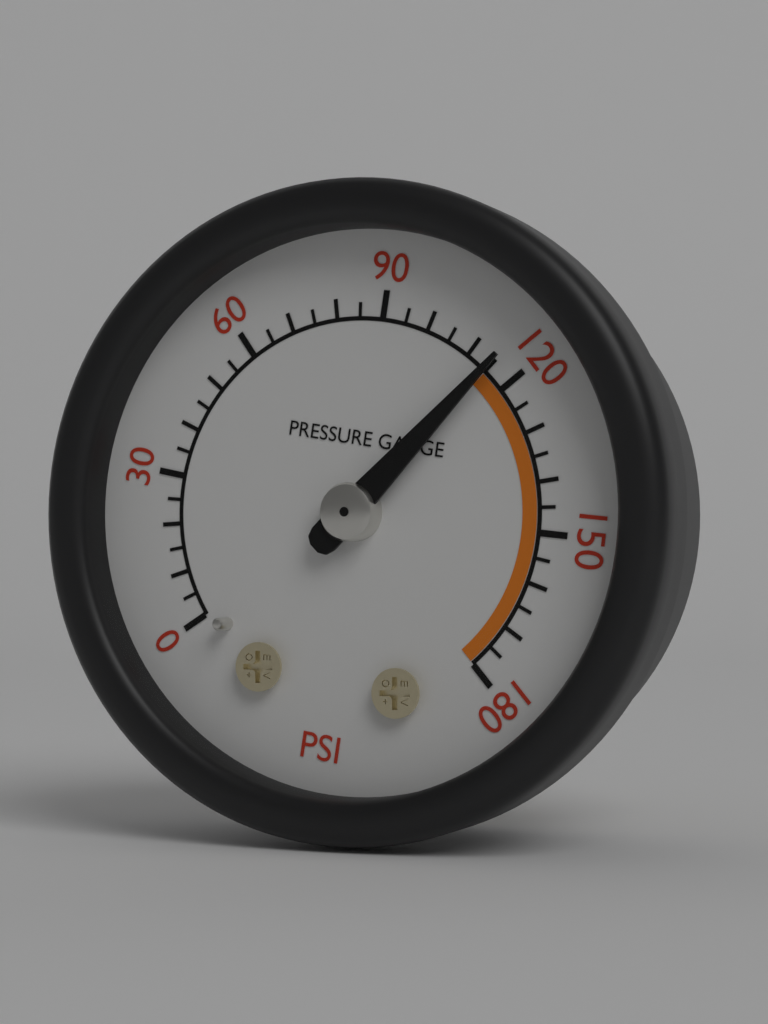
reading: 115 psi
